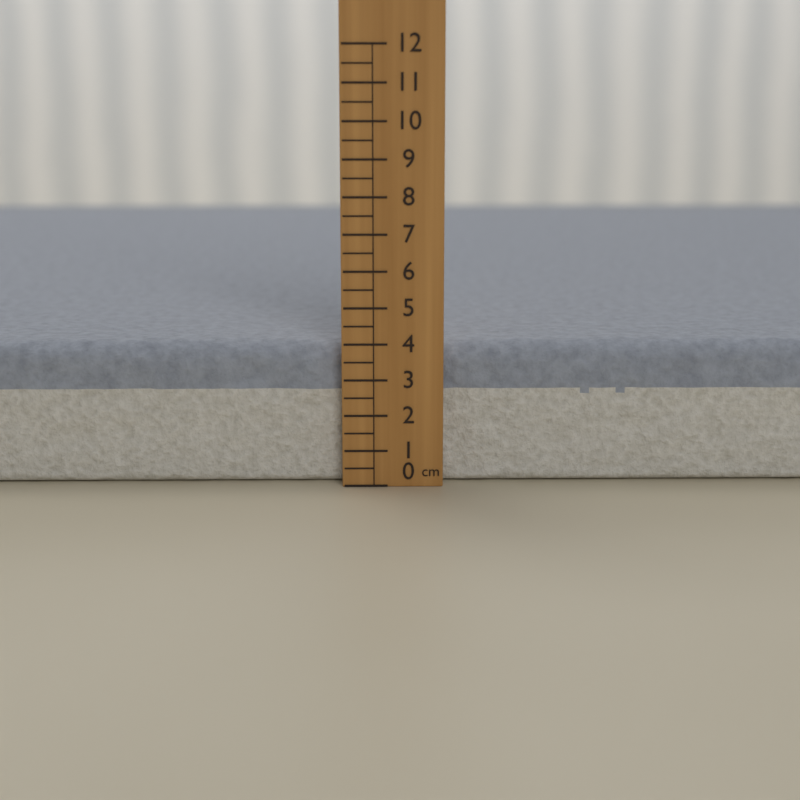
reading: 4.0 cm
